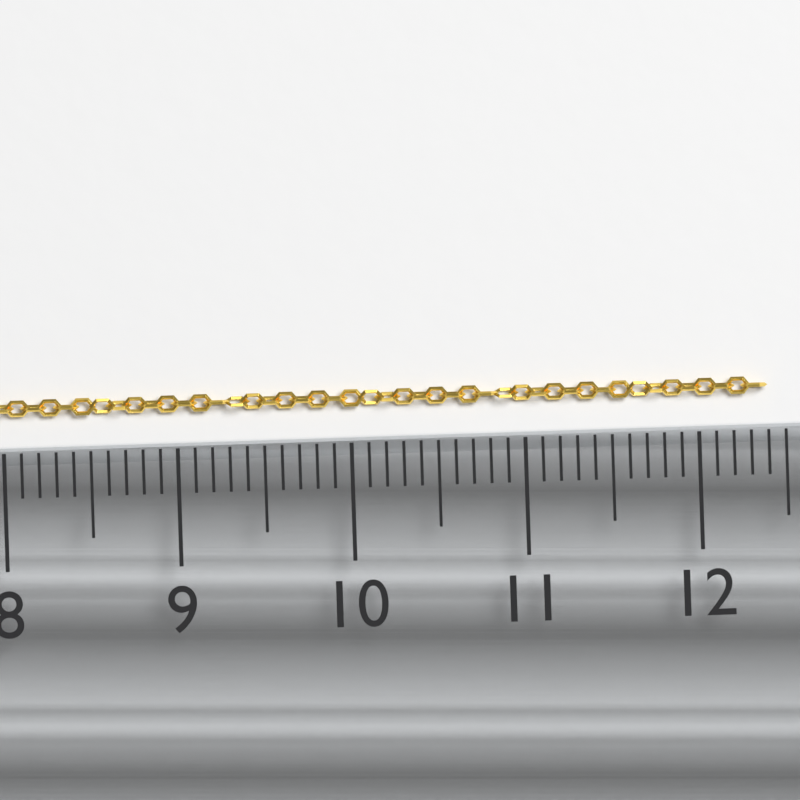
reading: 12.4 (no unit)
